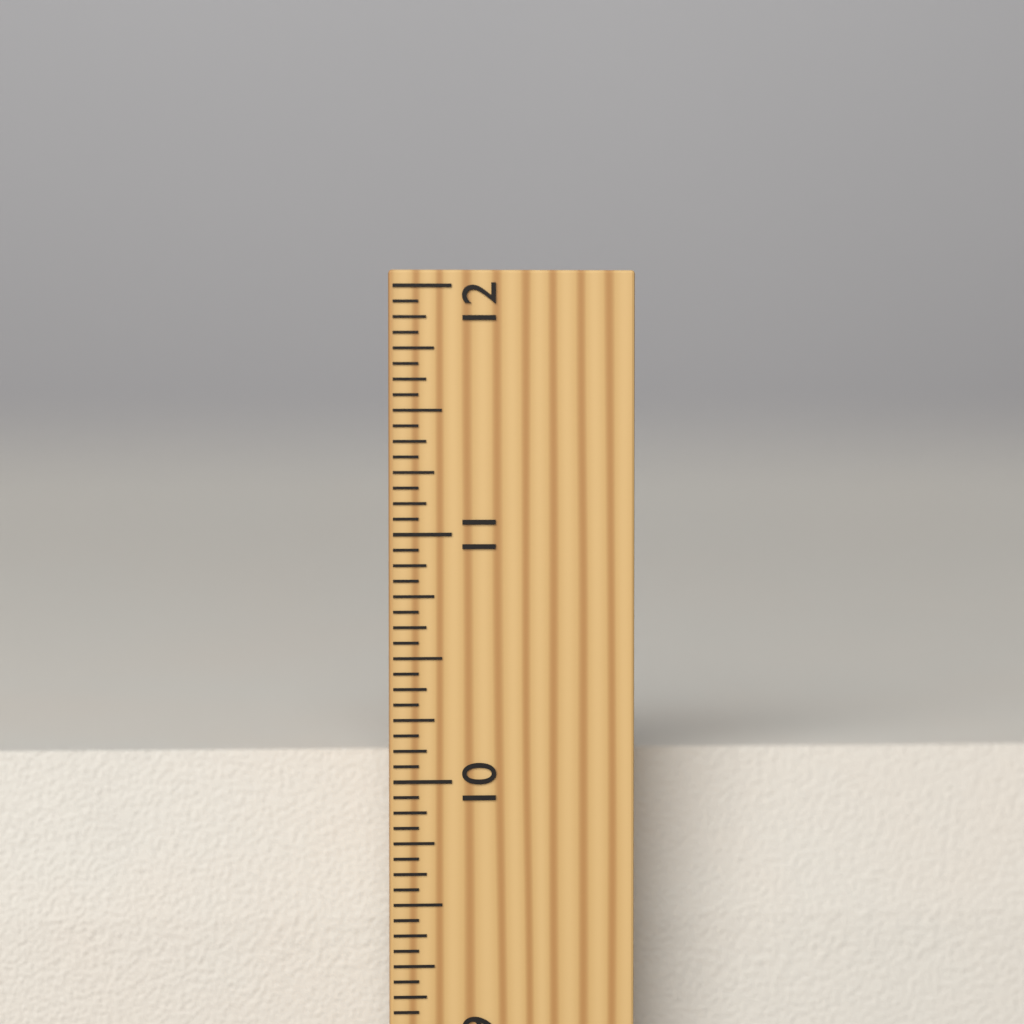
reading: 10.0625 inch
